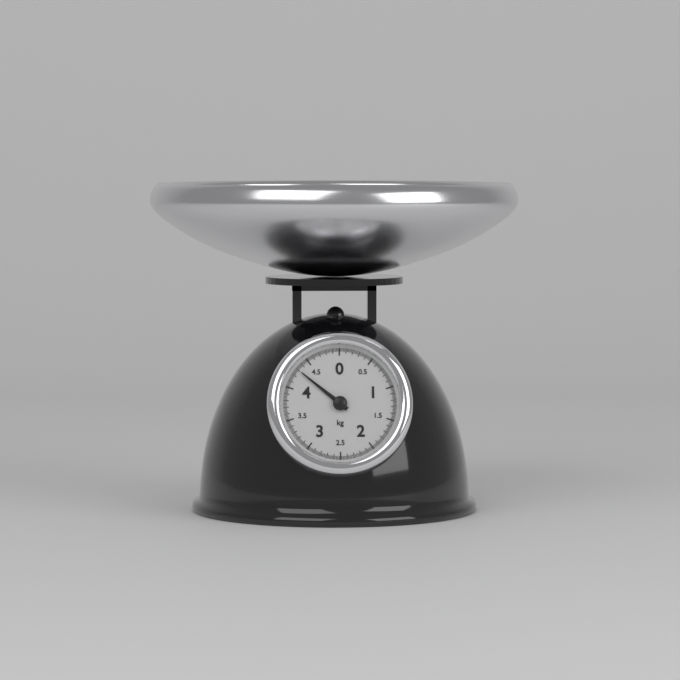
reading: 4.30 kg
